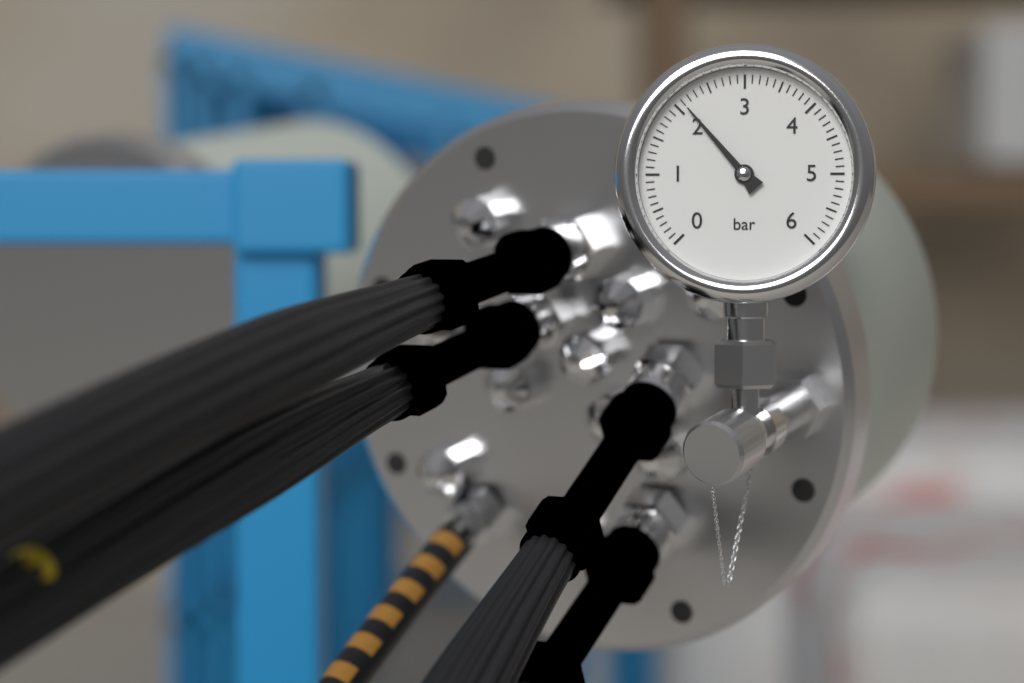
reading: 2.1 bar
